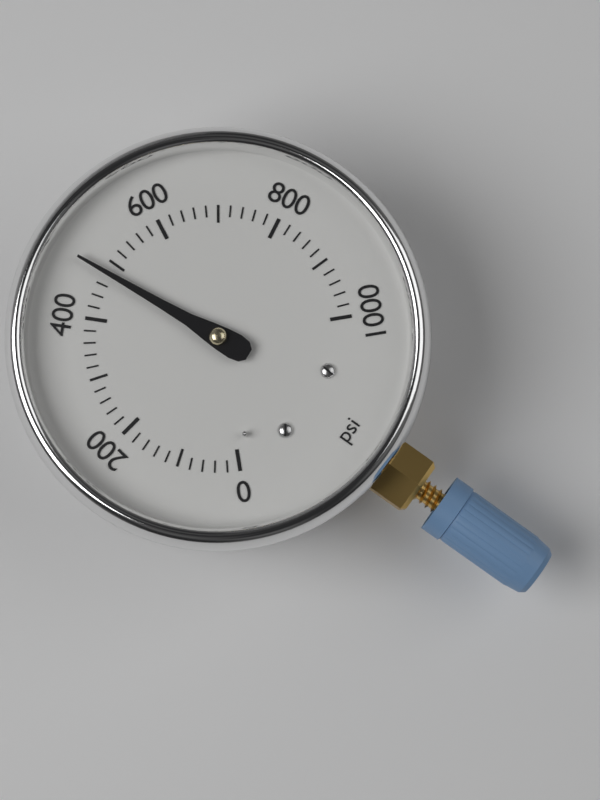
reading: 480 psi
